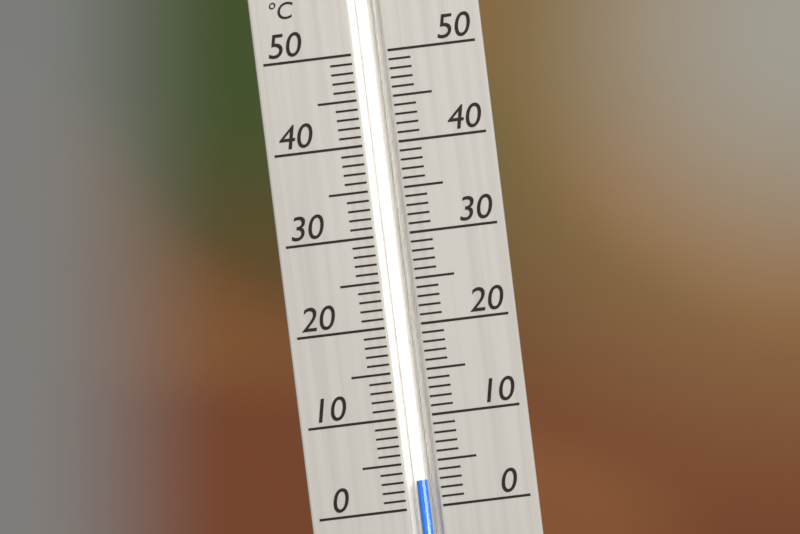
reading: 3 °C
